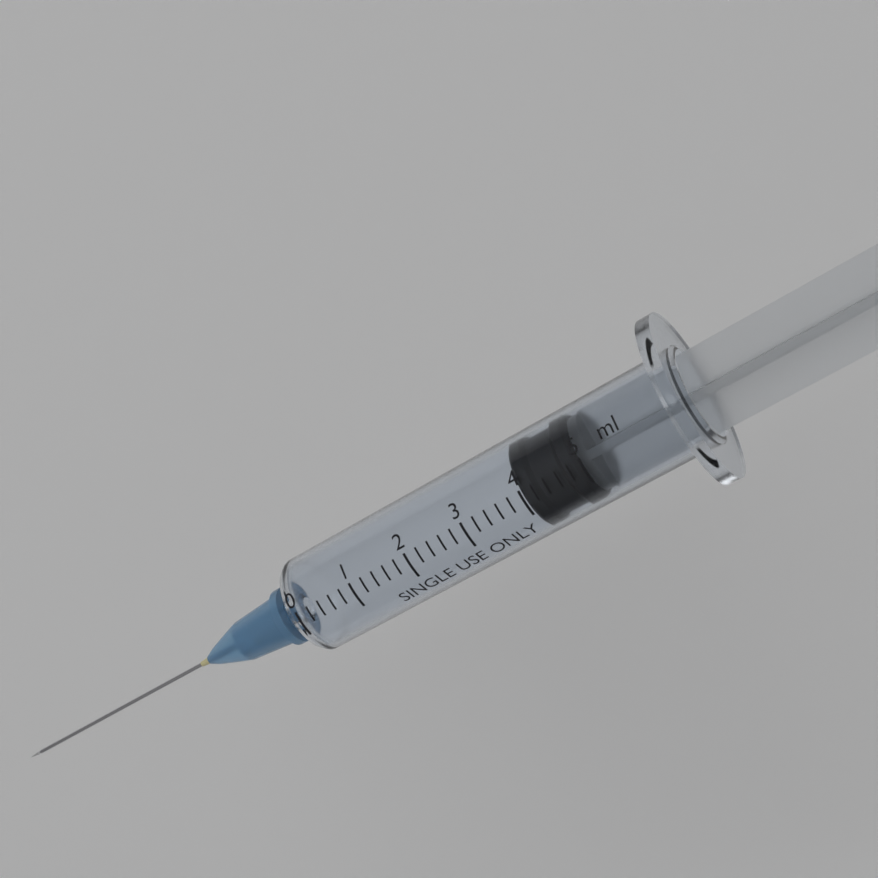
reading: 4.0 ml
